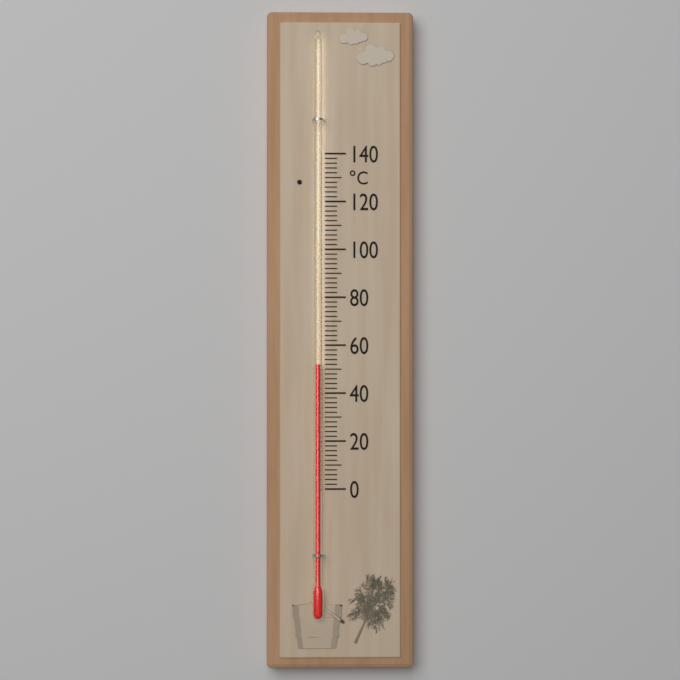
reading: 52 °C
